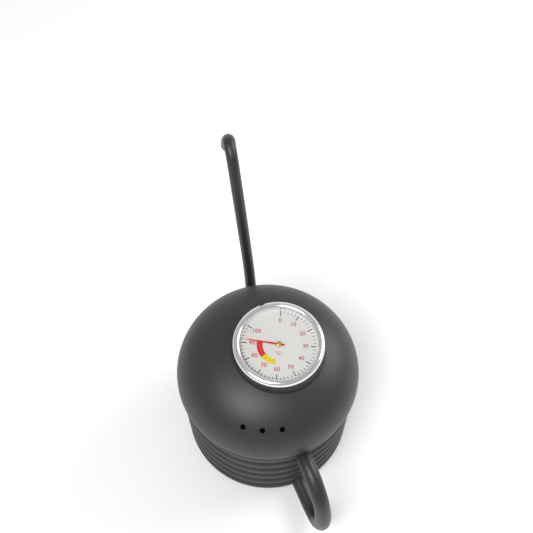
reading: 92 °C
